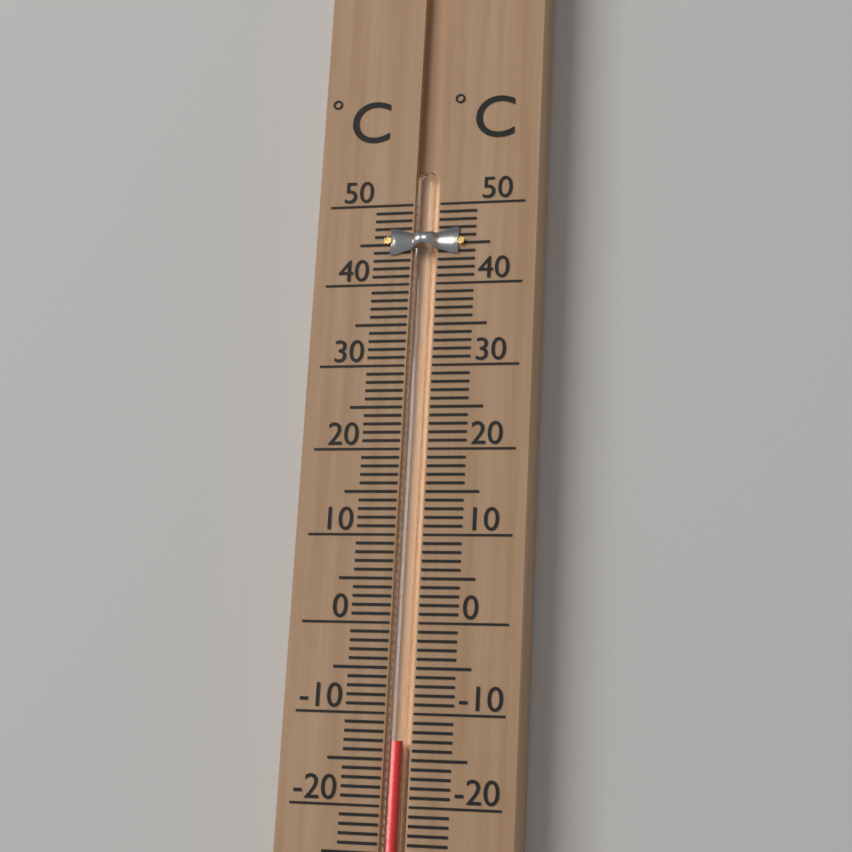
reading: -13 °C
